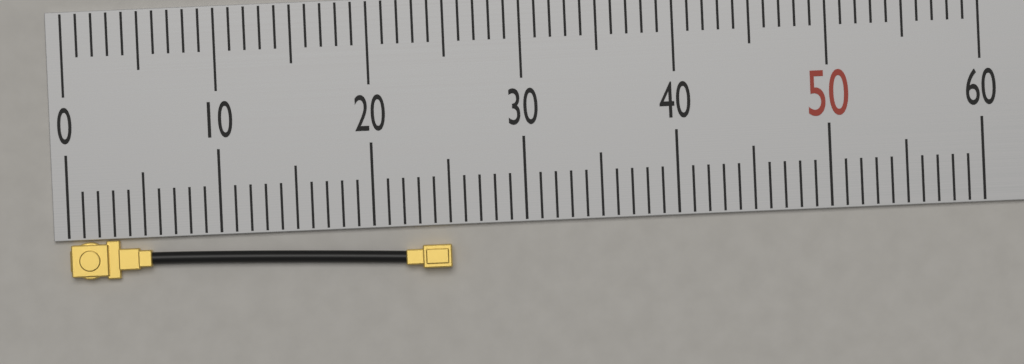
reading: 25 (no unit)
